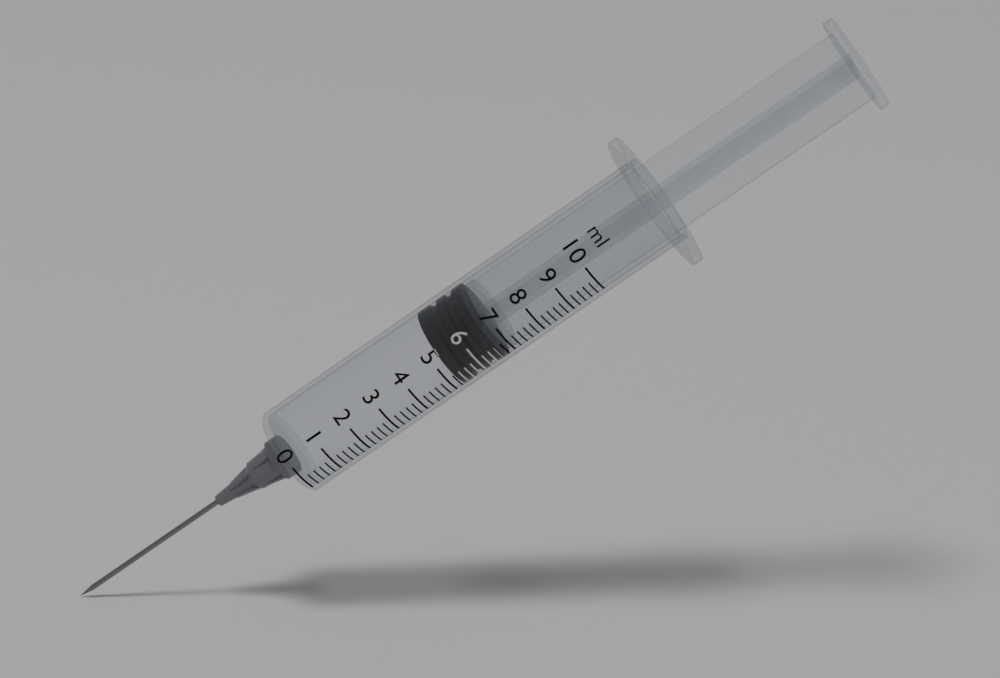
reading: 5.2 ml
